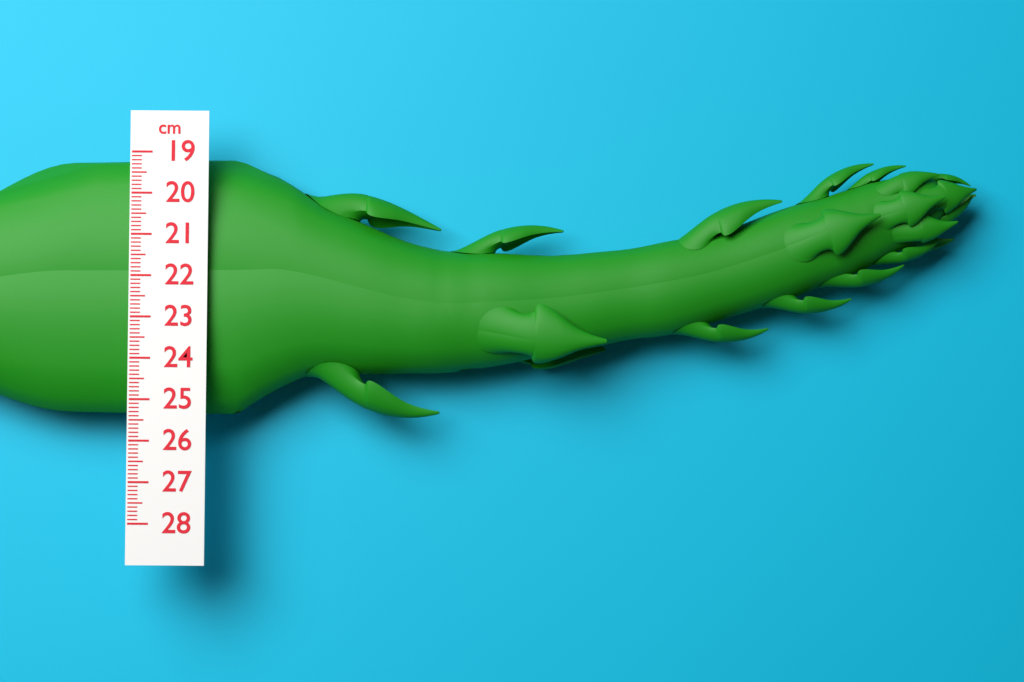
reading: 25.4 cm
